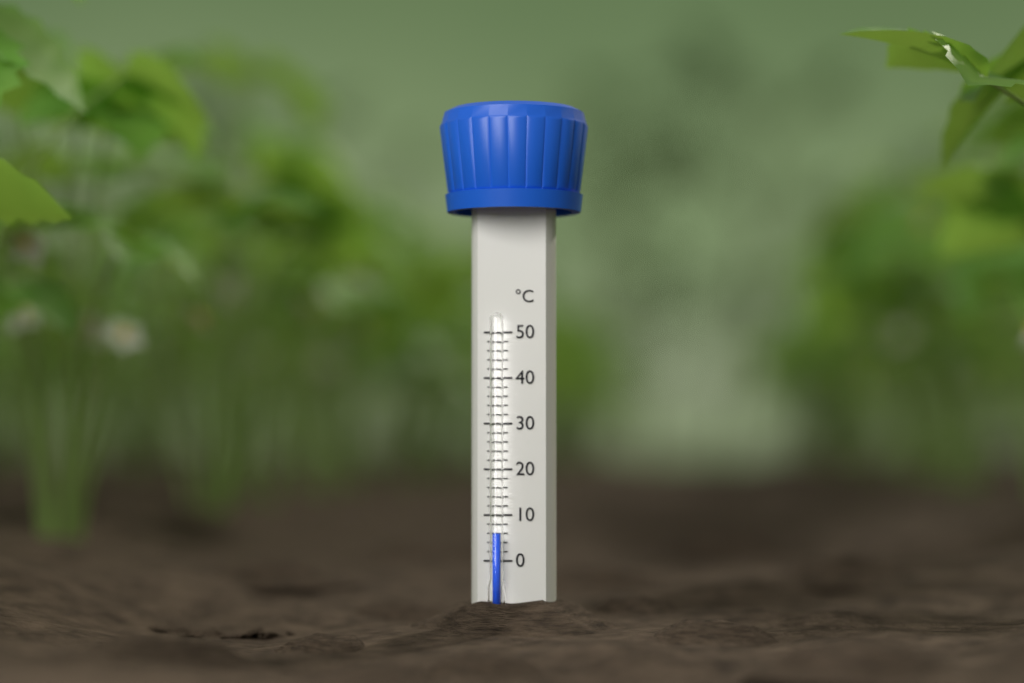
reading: 6 °C
